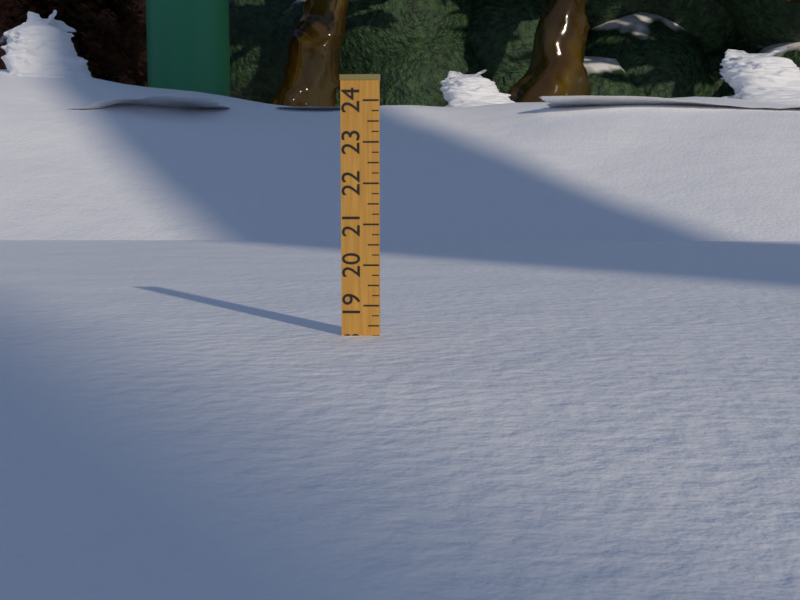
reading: 18.25 (no unit)
